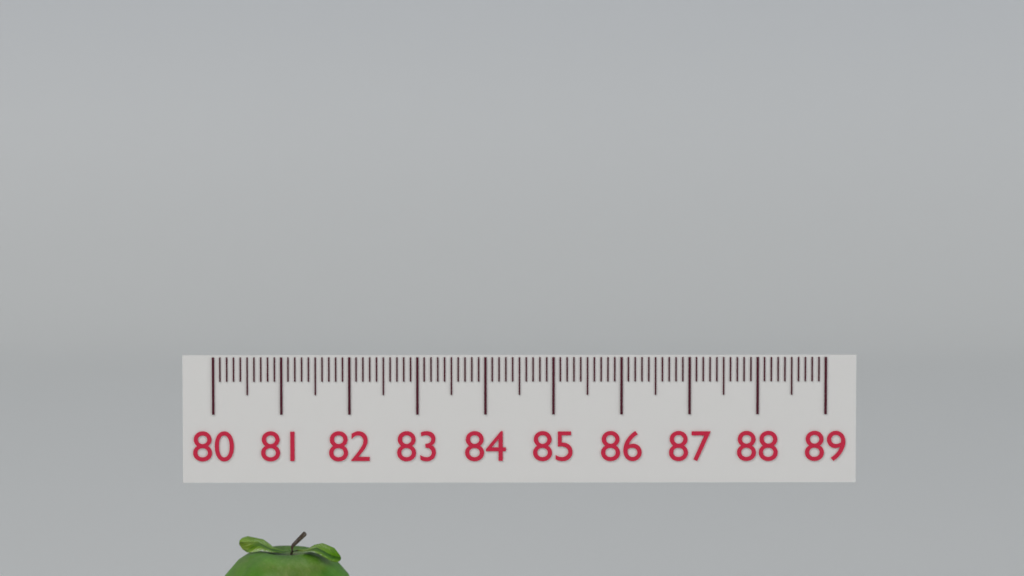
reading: 82.1 (no unit)
